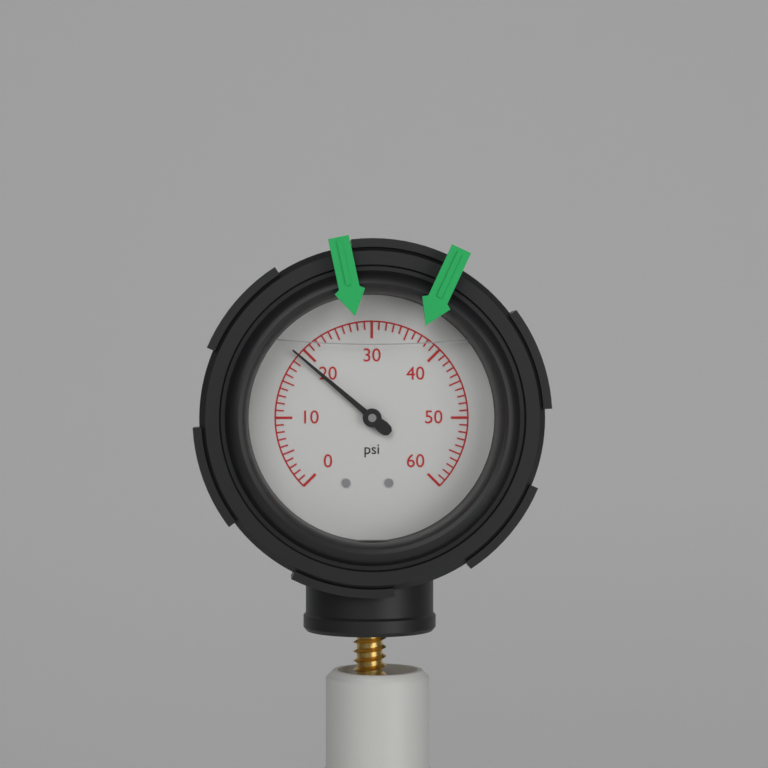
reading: 19 psi
